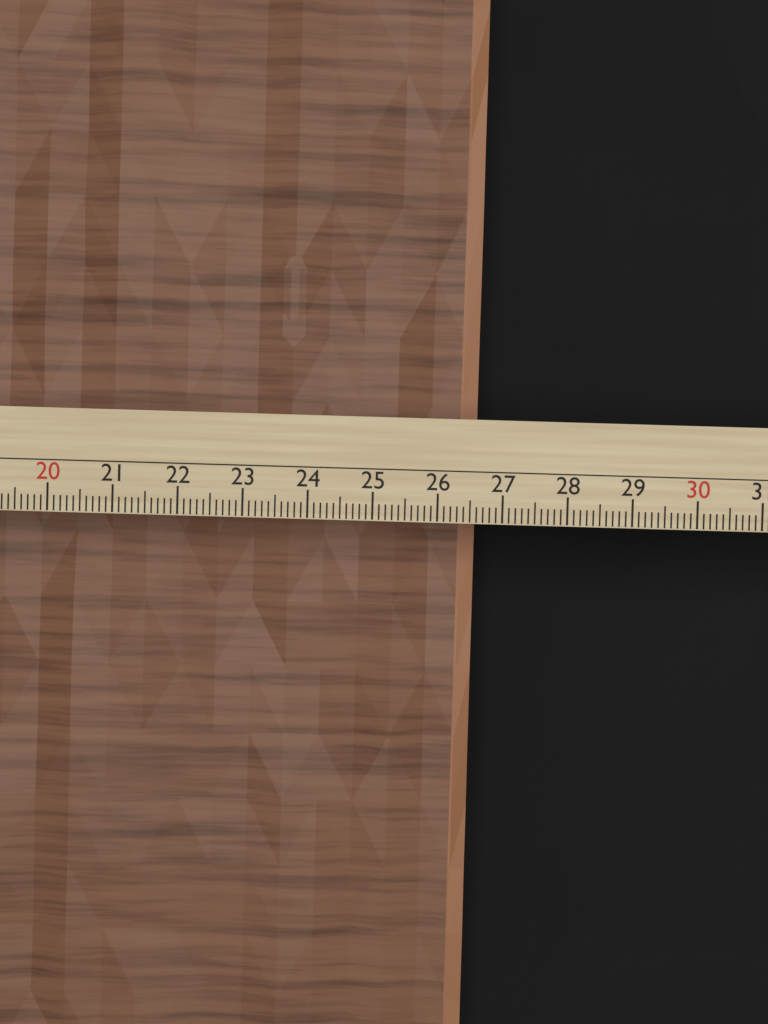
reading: 26.7 cm
